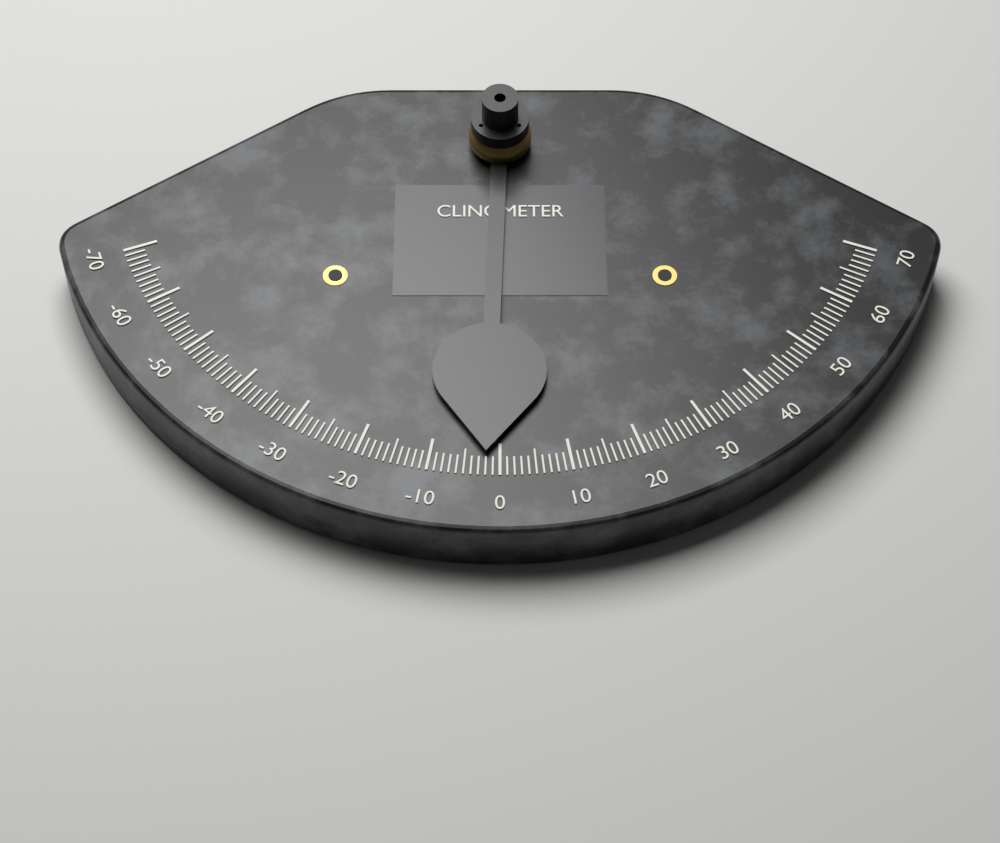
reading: -2 (no unit)
